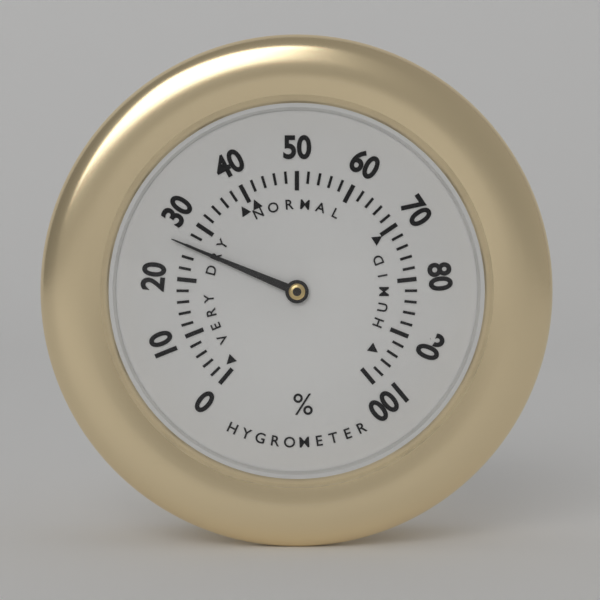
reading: 26 %
